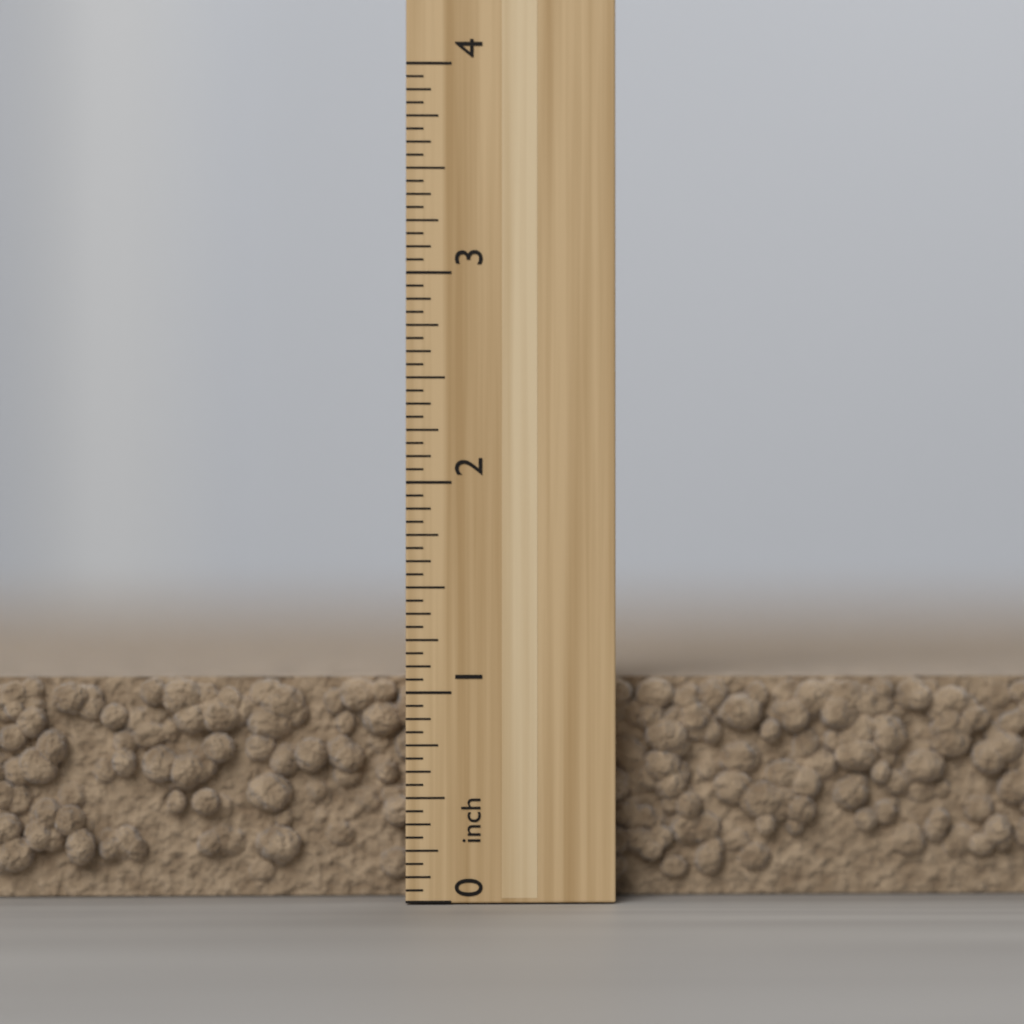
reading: 1.0625 inch
